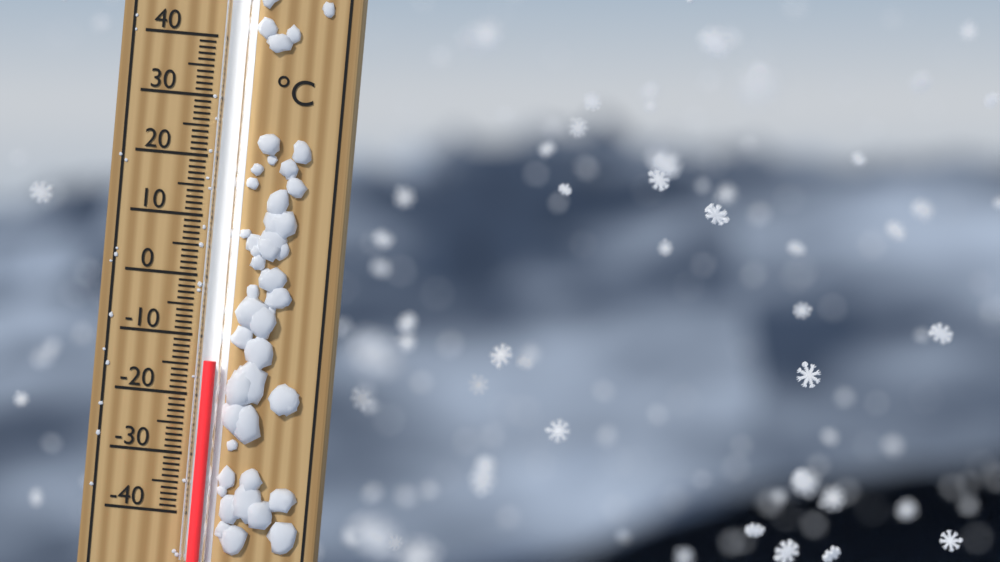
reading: -14 °C
